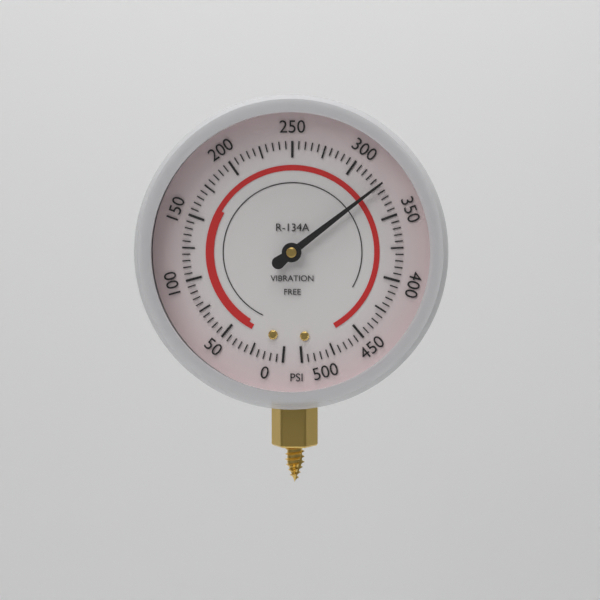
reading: 325 psi
